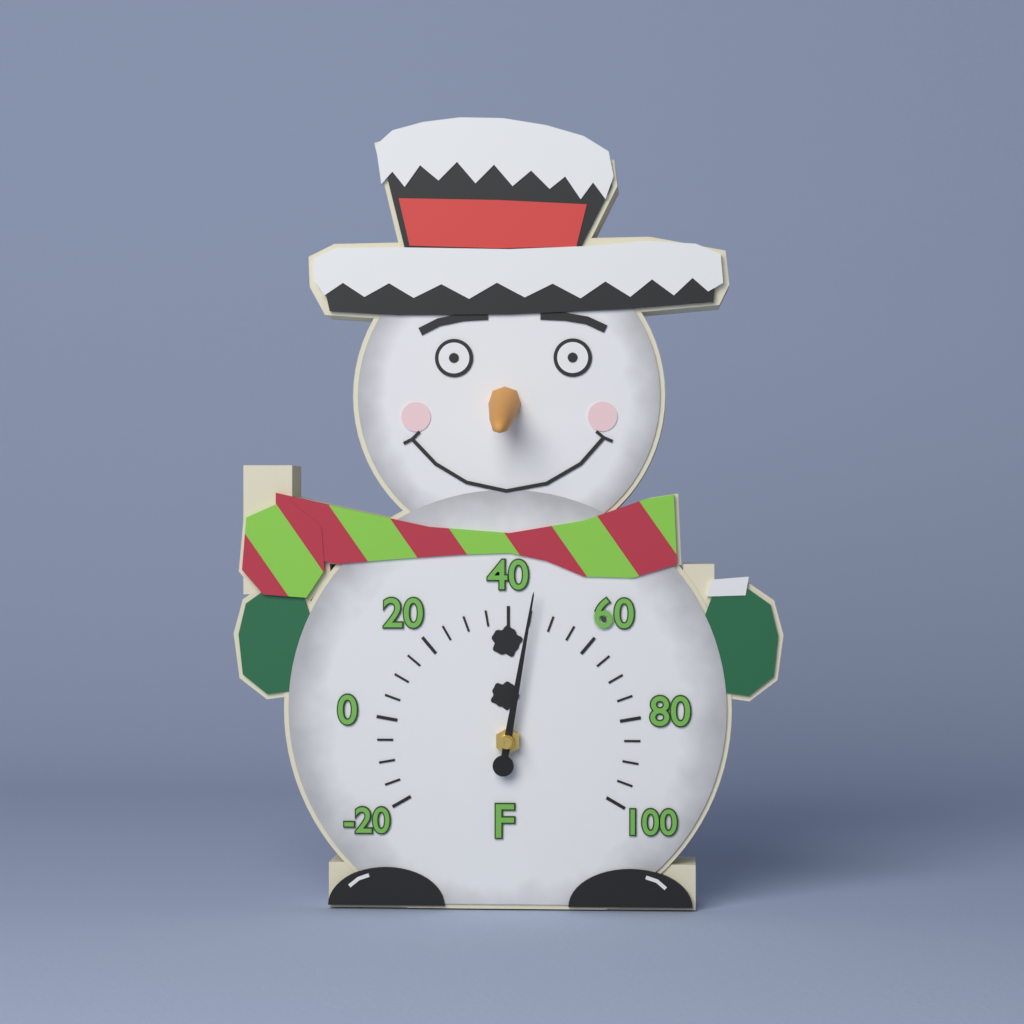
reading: 45 °F
